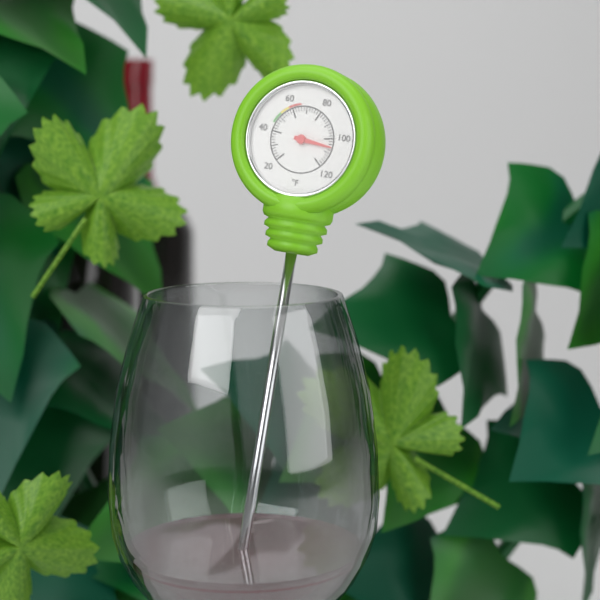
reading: 106 °F
